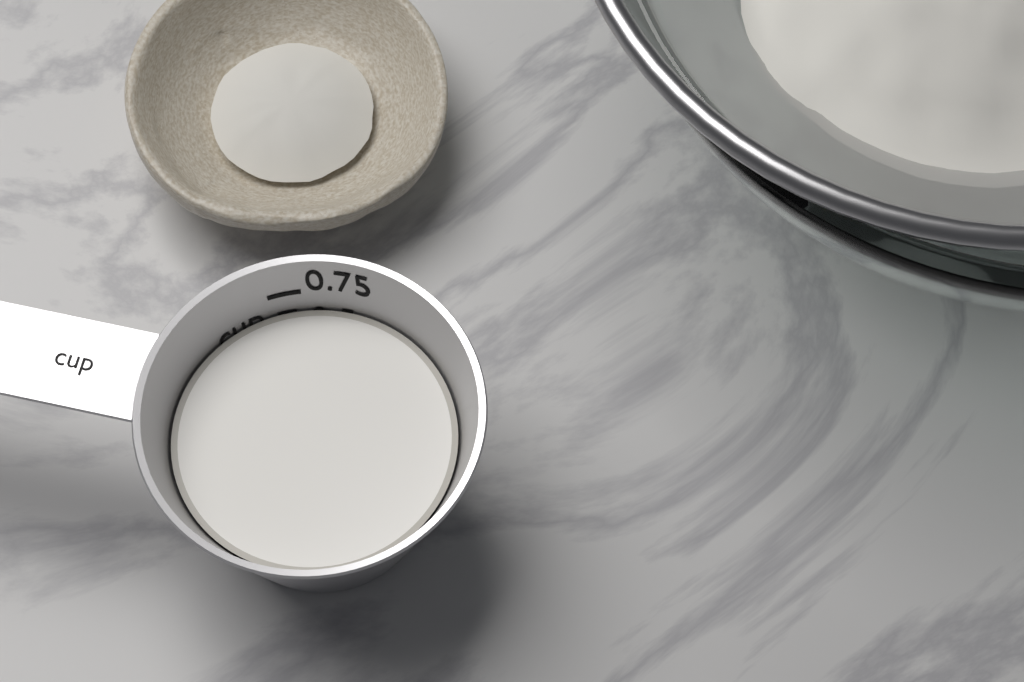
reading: 0.625 cup
